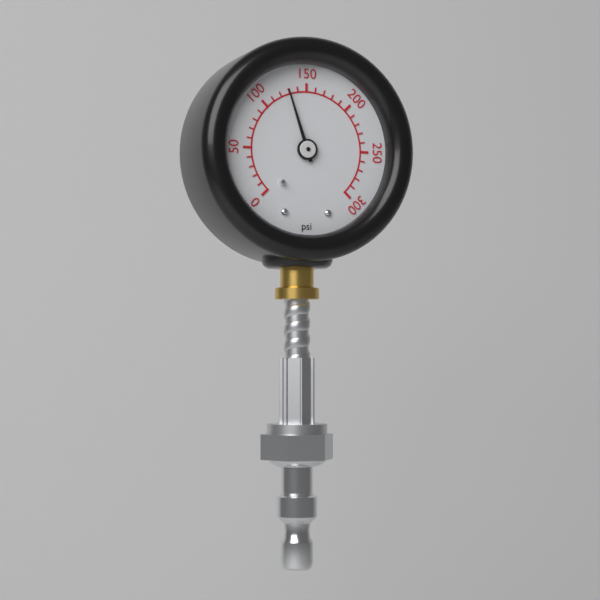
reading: 130 psi
